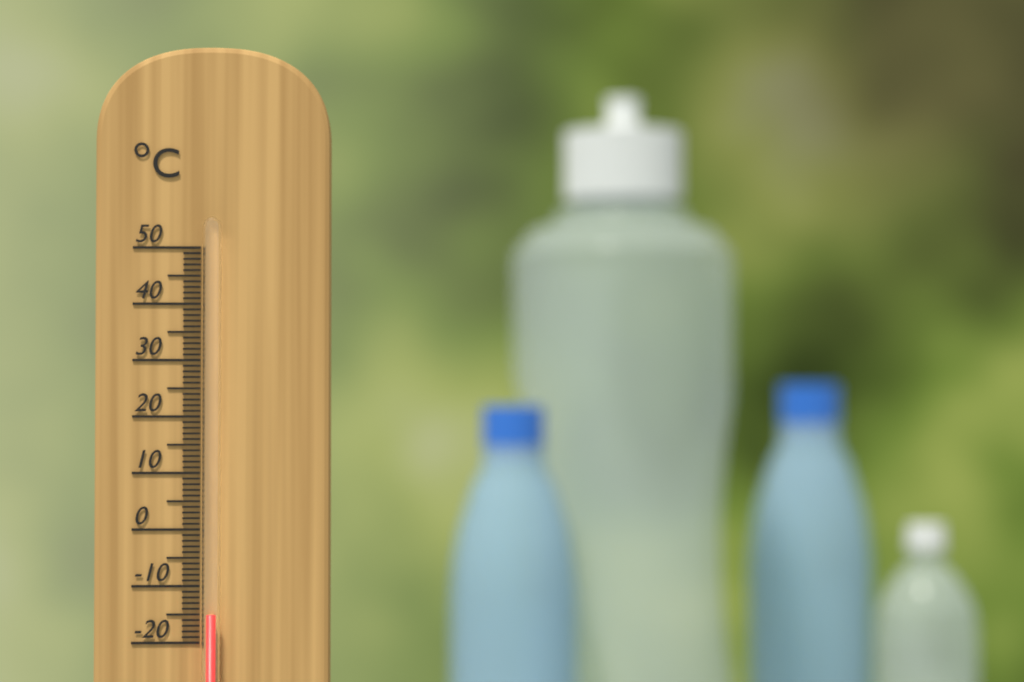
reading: -15 °C
